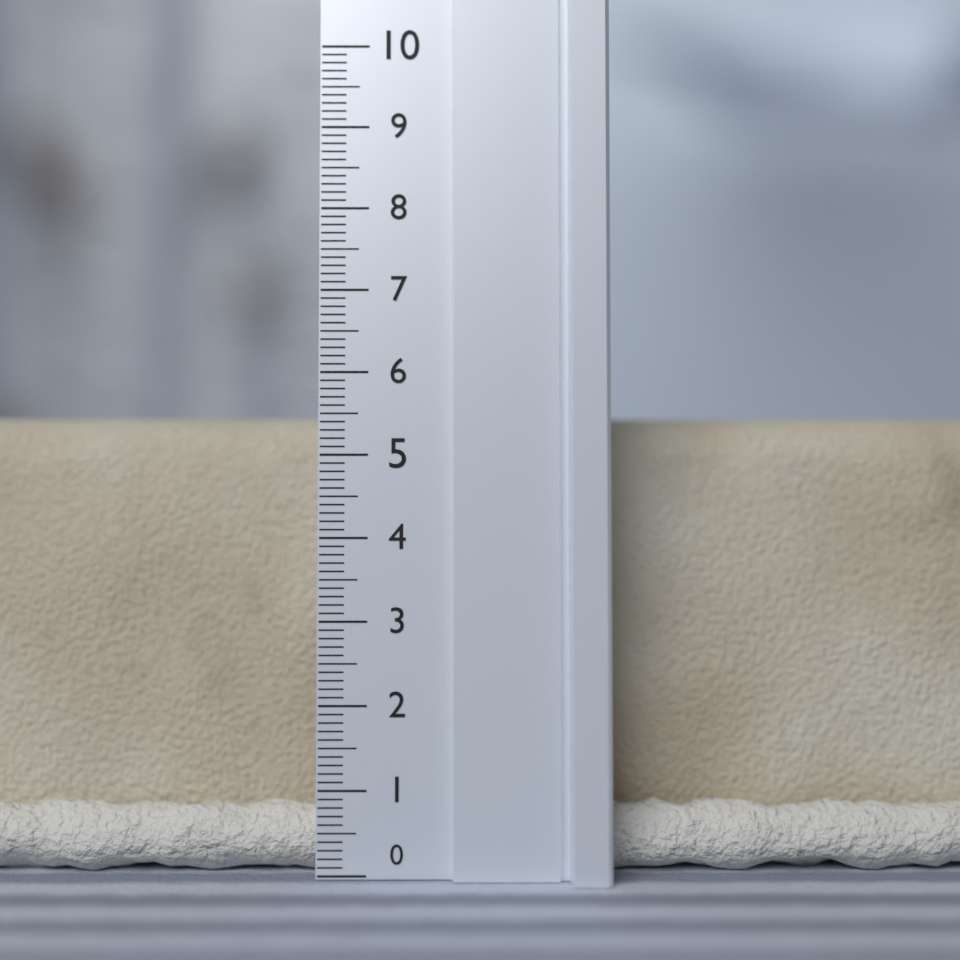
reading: 5.6 (no unit)
